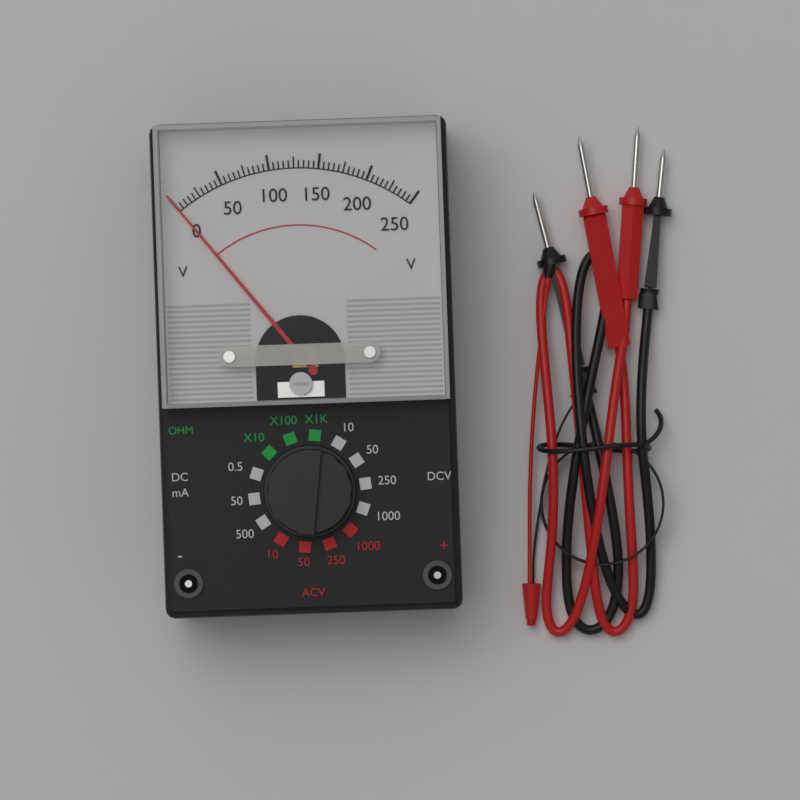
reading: 0 V
